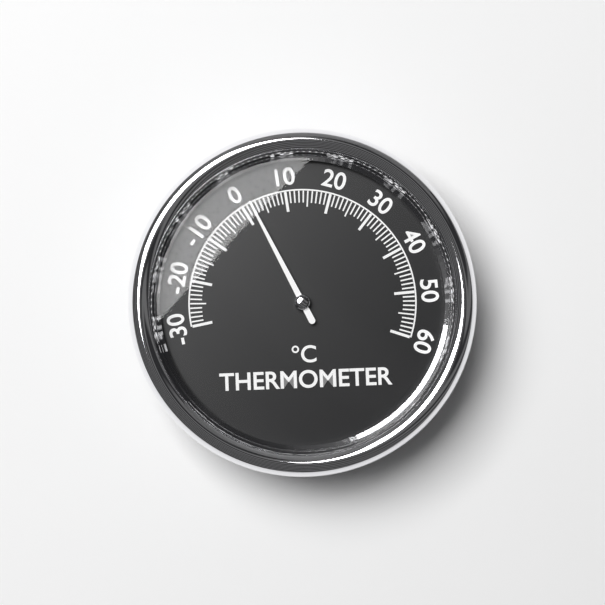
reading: 2 °C
